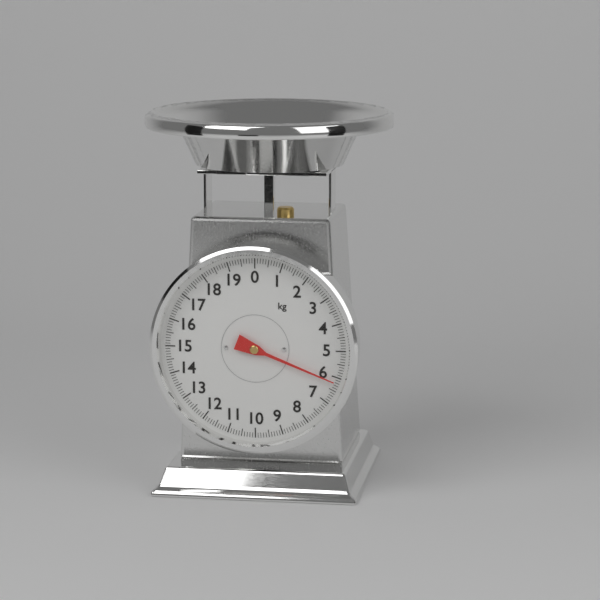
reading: 6.2 kg
